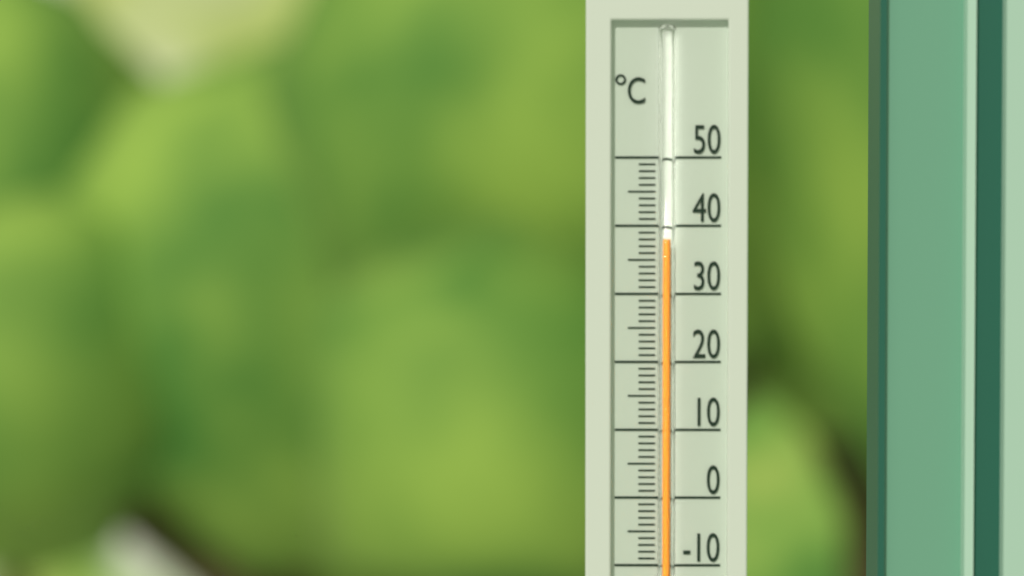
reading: 38 °C
